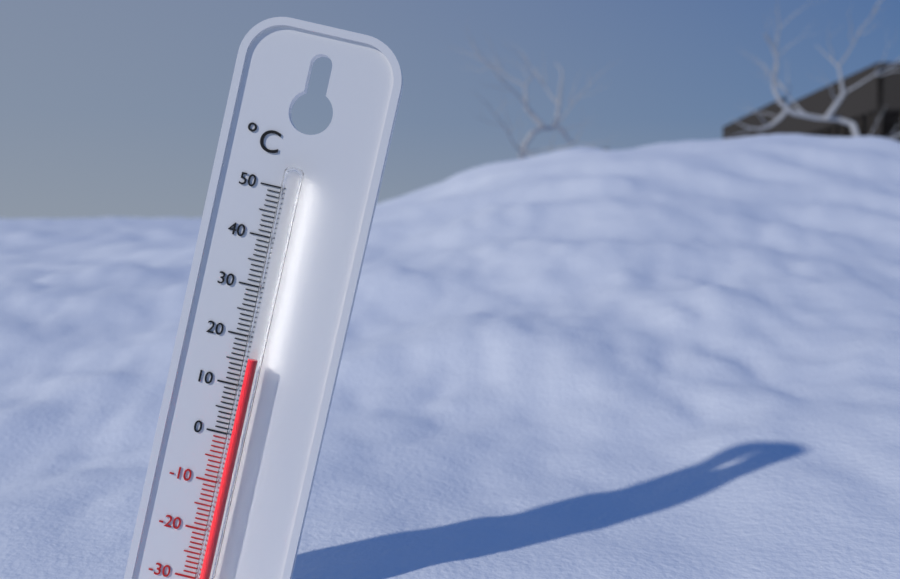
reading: 16 °C
